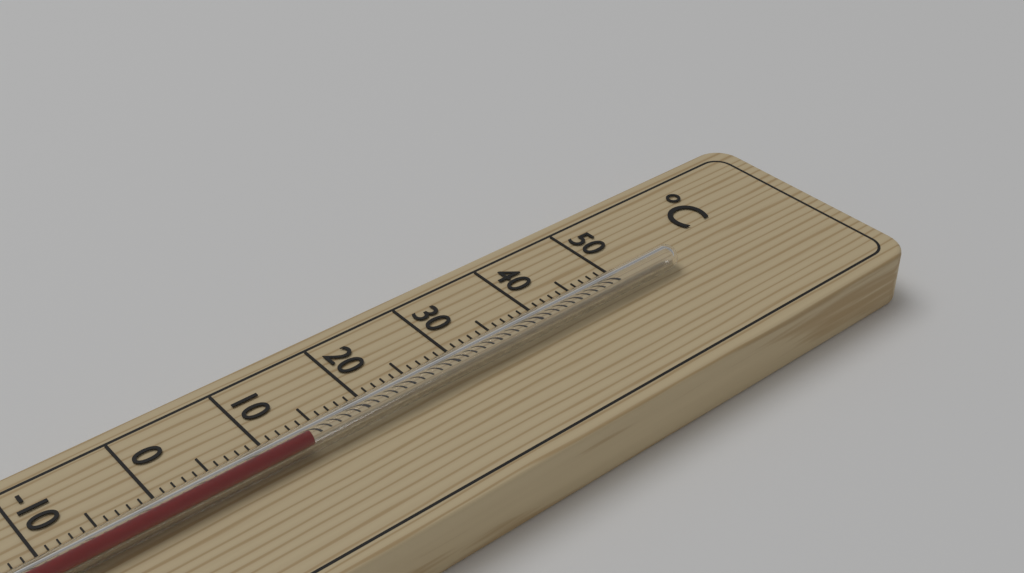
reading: 13 °C
